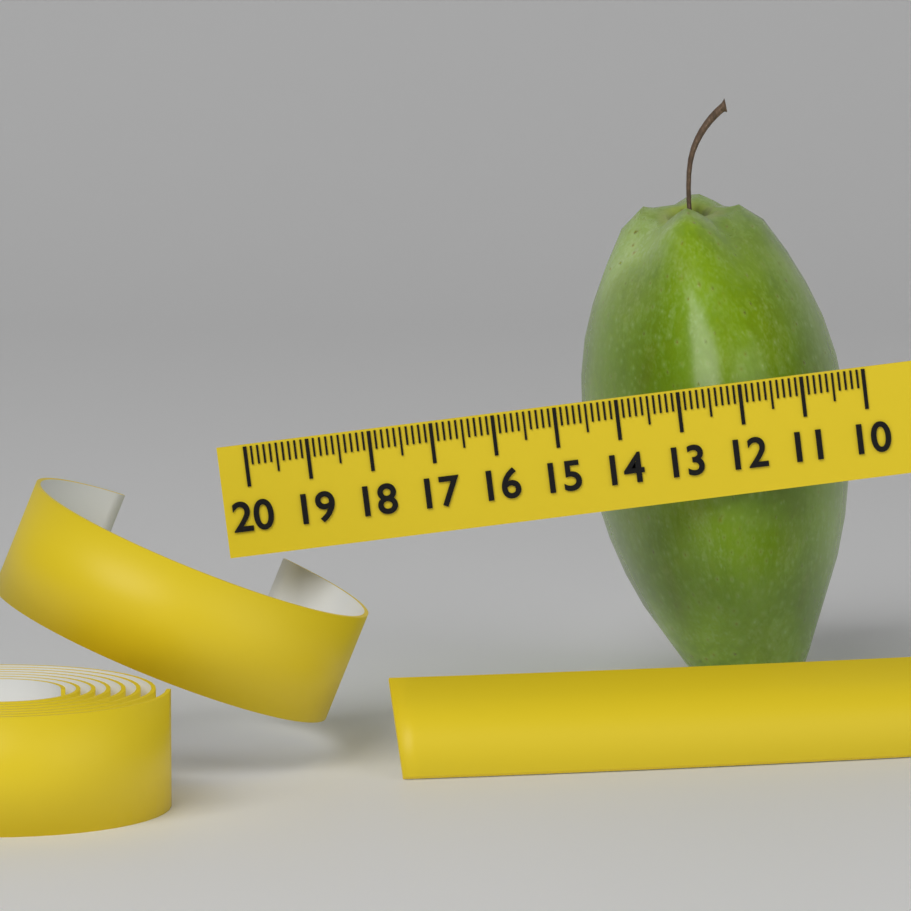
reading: 14.4 (no unit)
